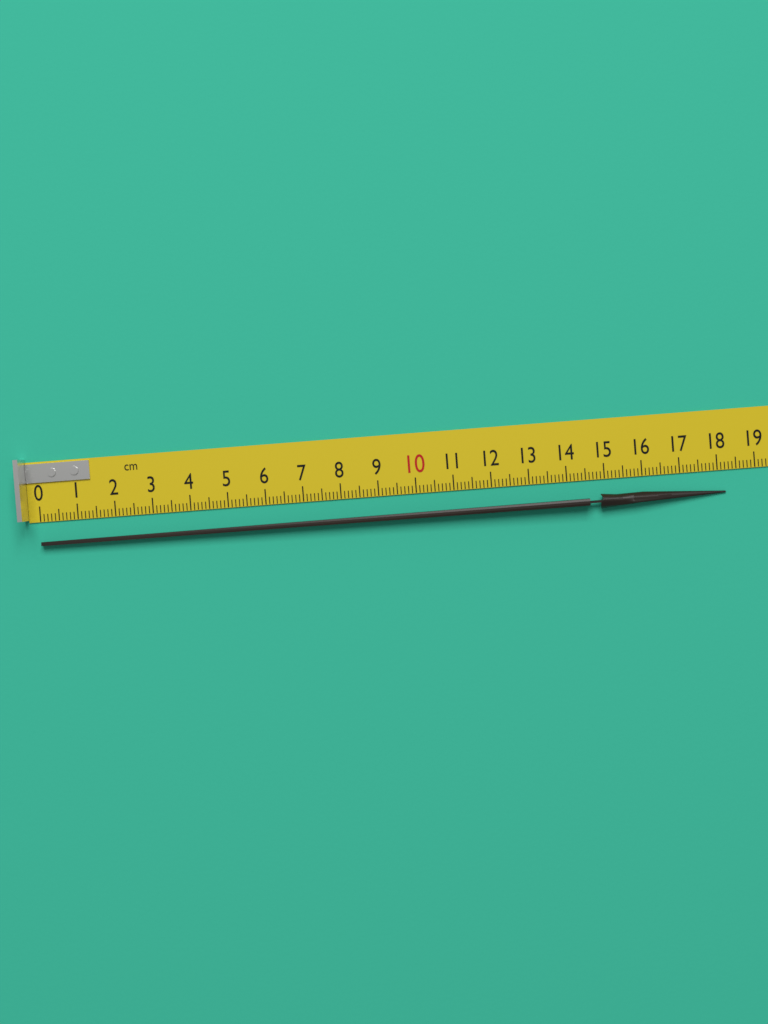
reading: 18.2 cm
